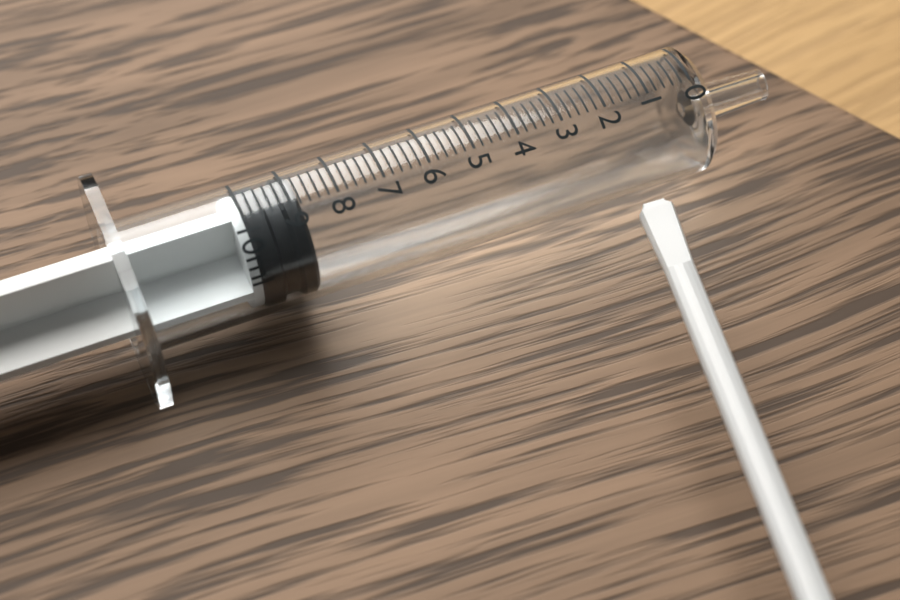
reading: 8.8 ml
